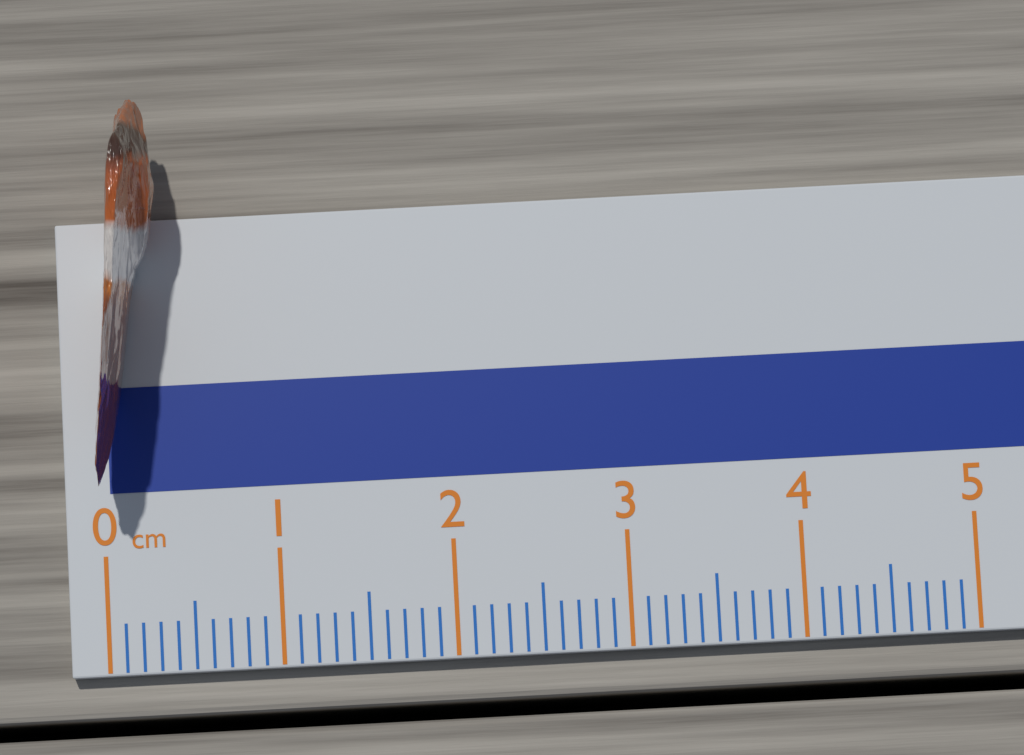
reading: 0.4 cm
